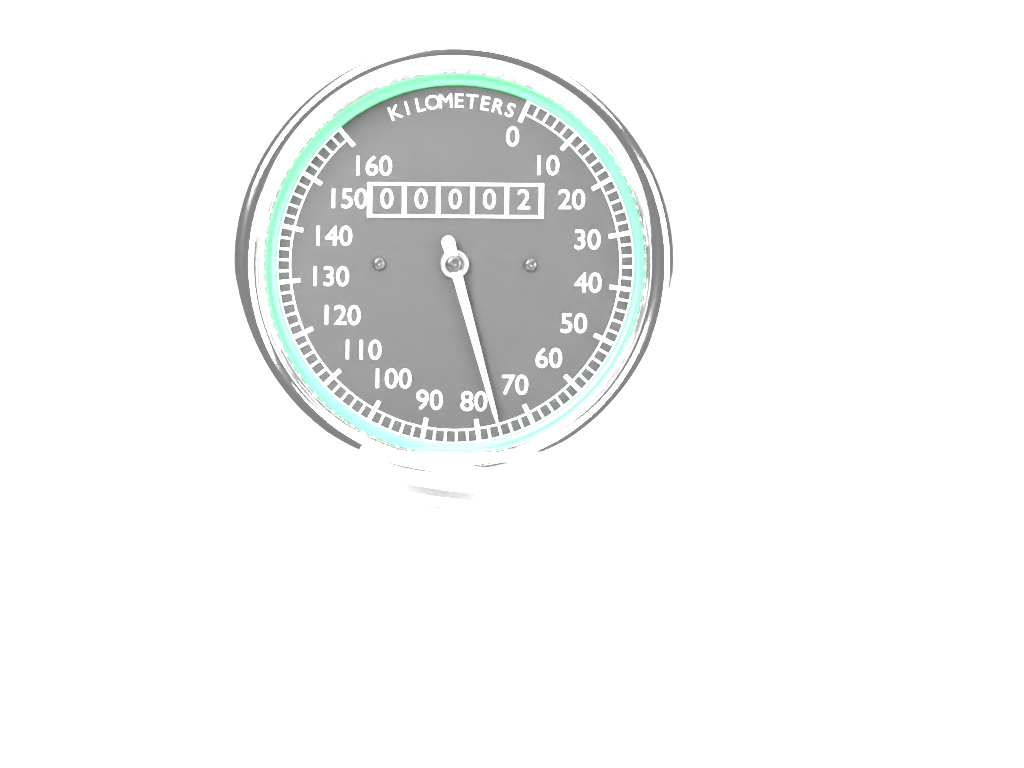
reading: 76 km/h
